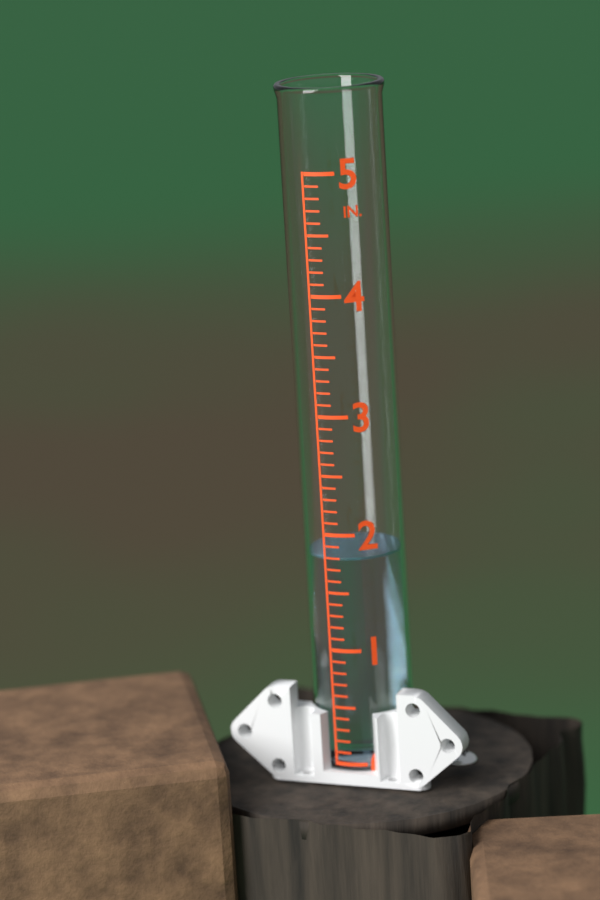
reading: 1.8 in
